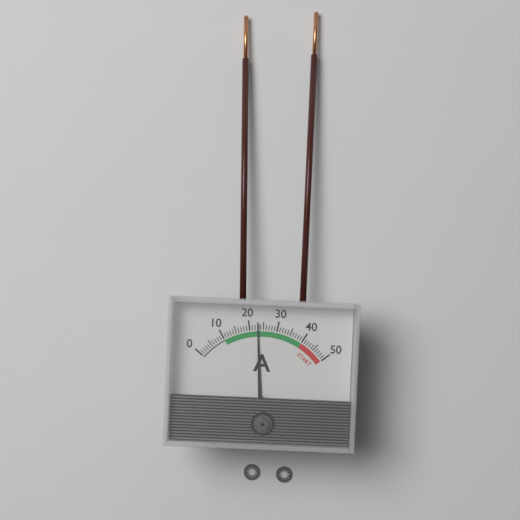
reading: 23 A
